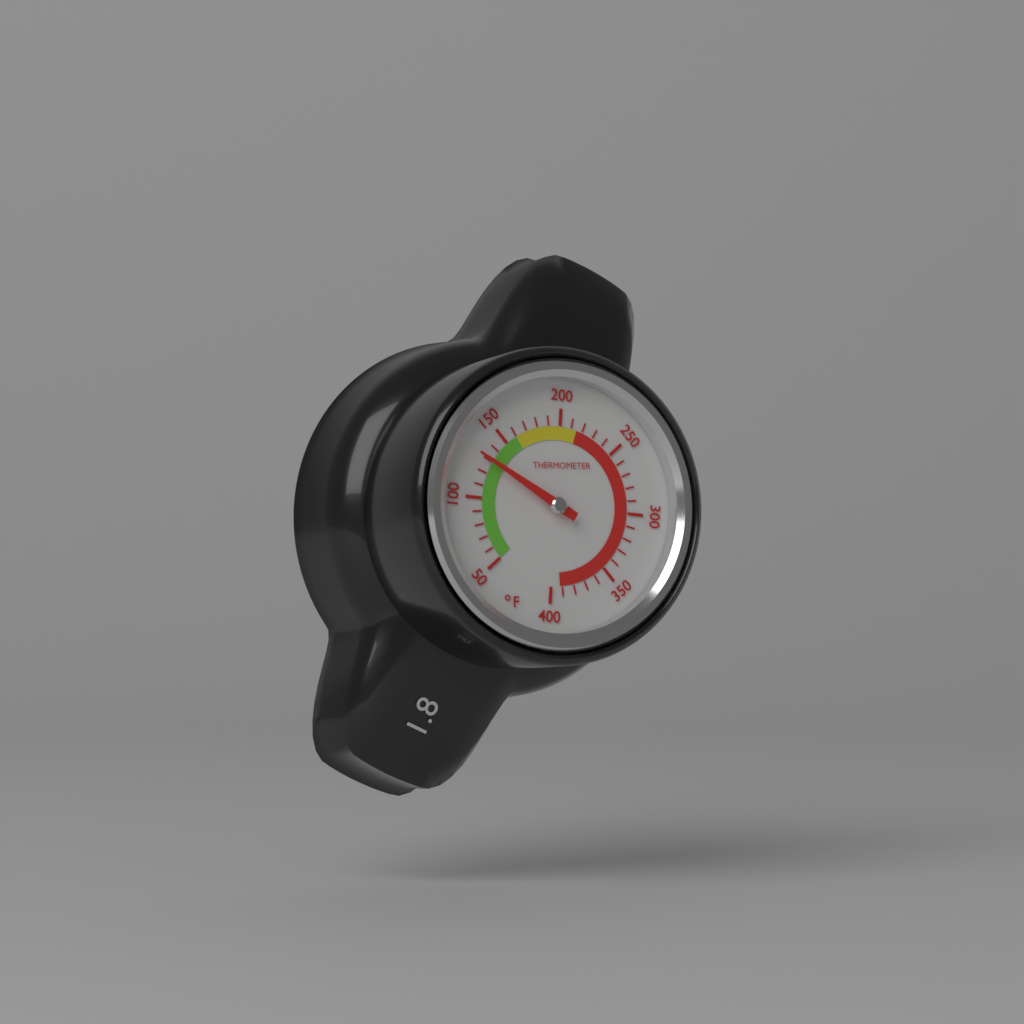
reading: 130 °F
